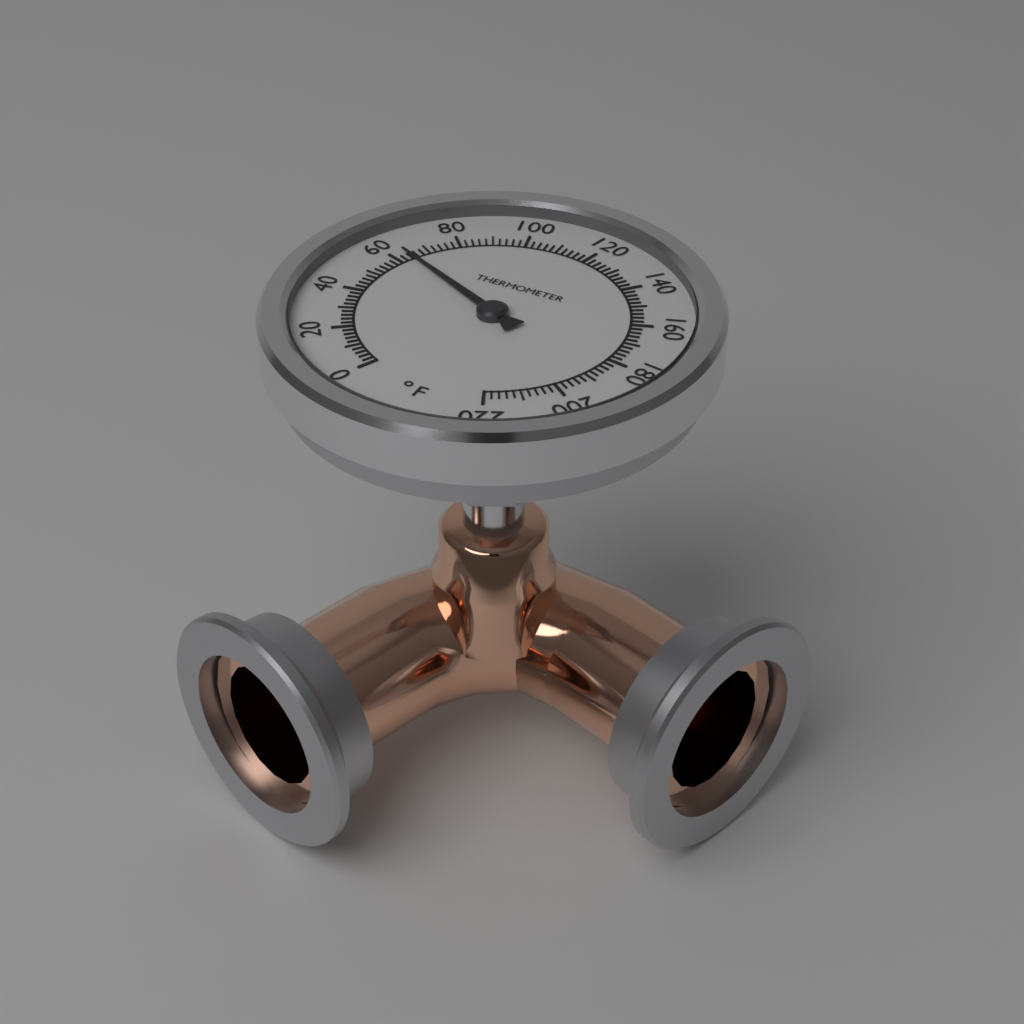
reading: 64 °F
